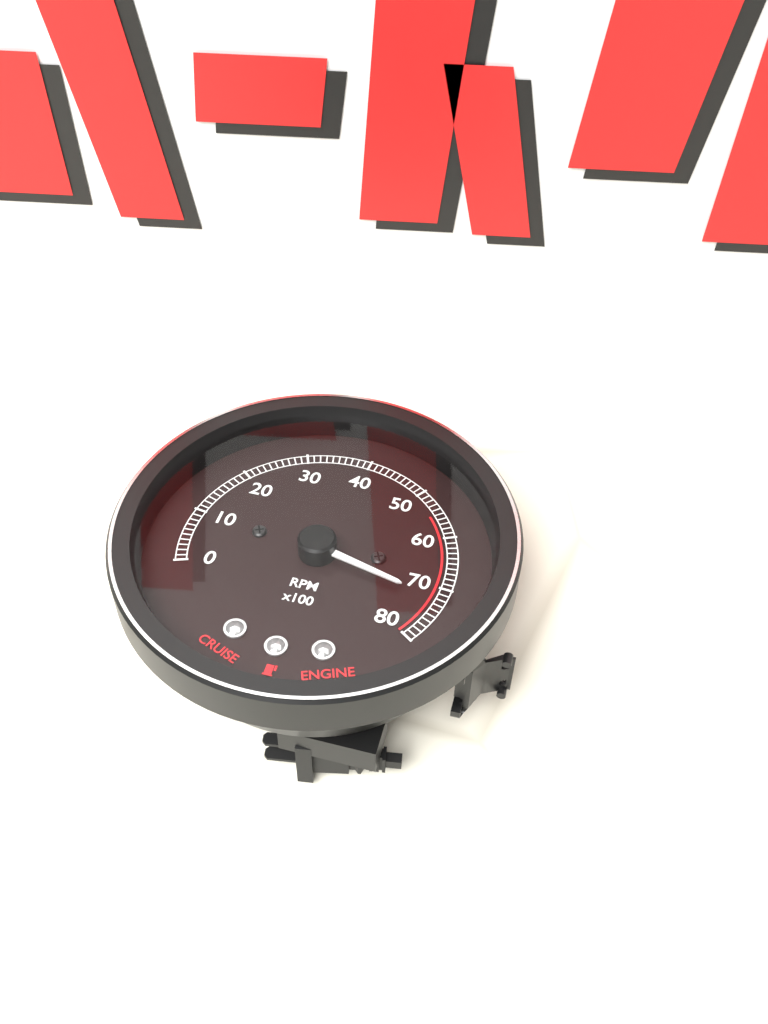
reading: 7300 RPM
